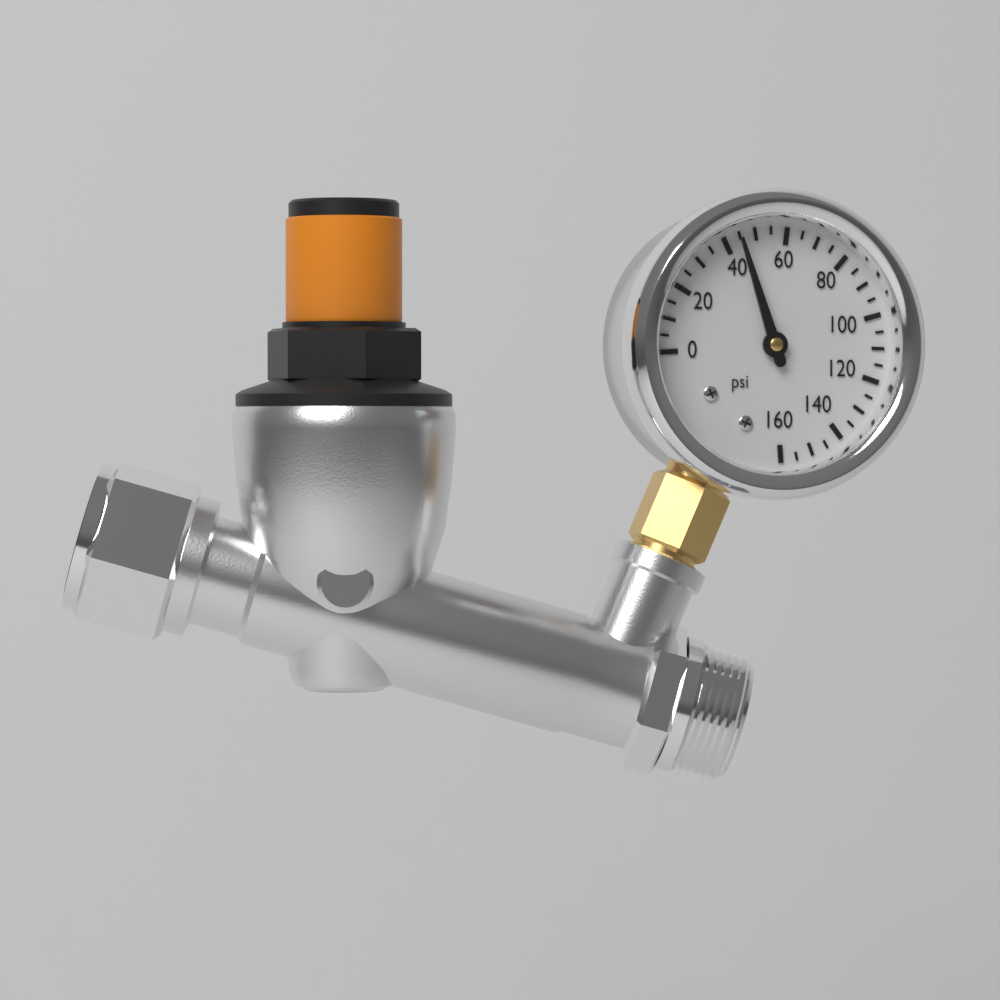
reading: 45 psi
